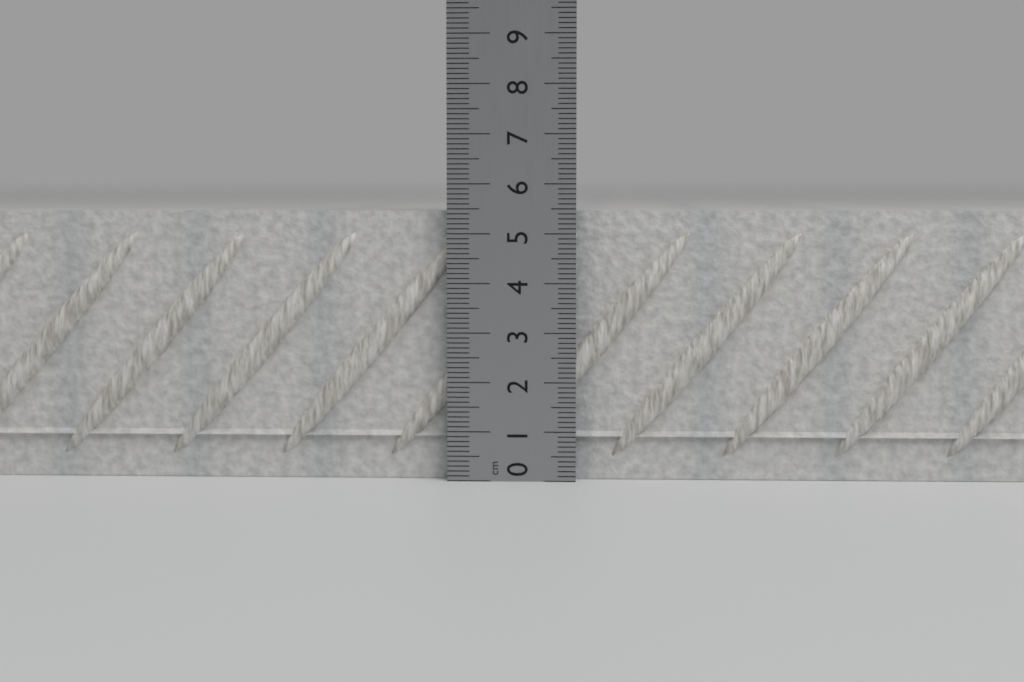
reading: 5.5 cm
